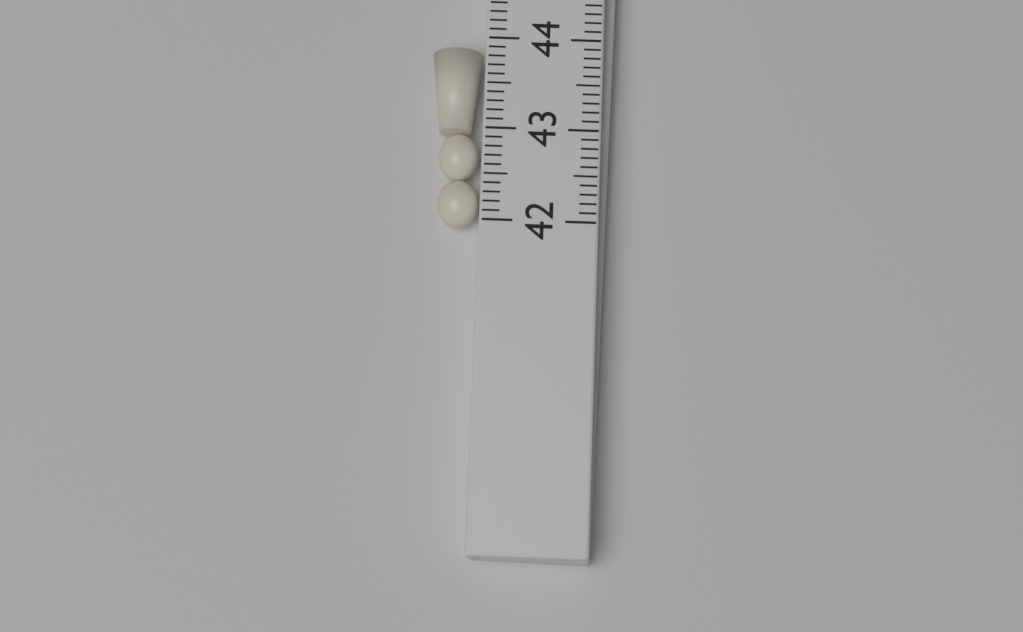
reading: 43.9 (no unit)
